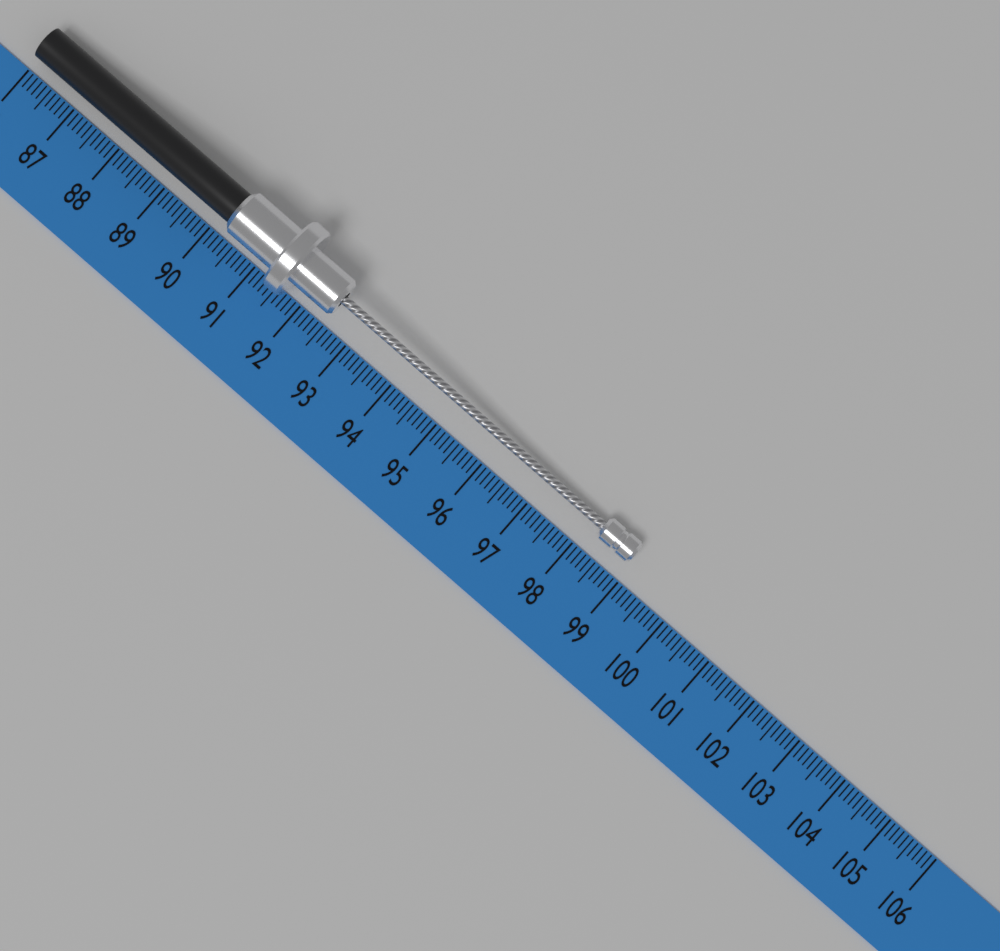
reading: 98.9 (no unit)
